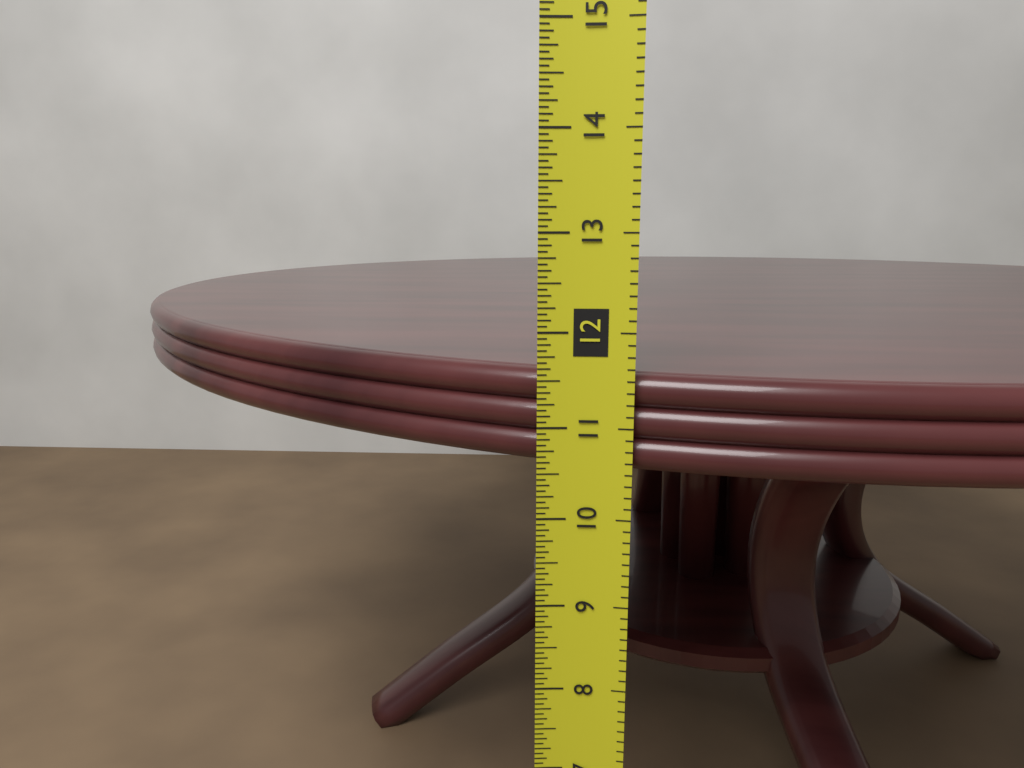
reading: 11.5625 in
